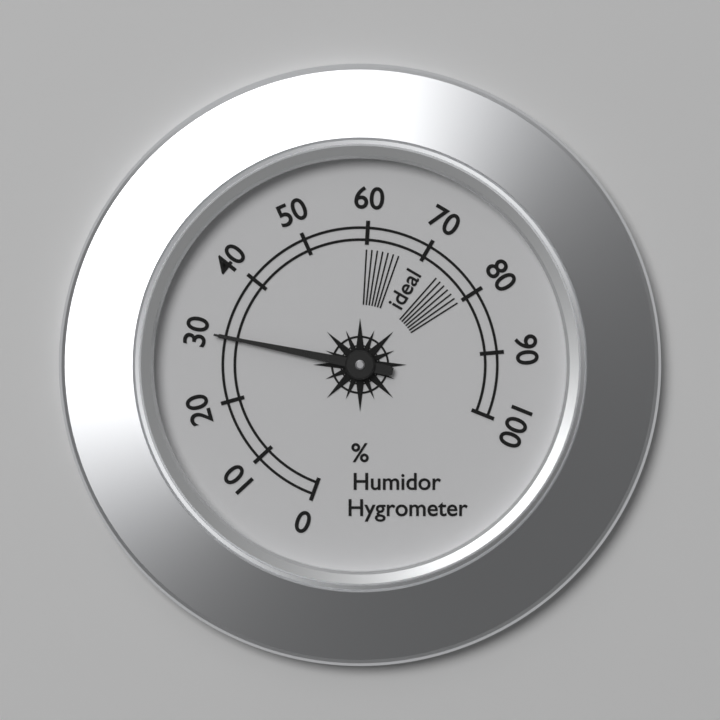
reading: 30 %
